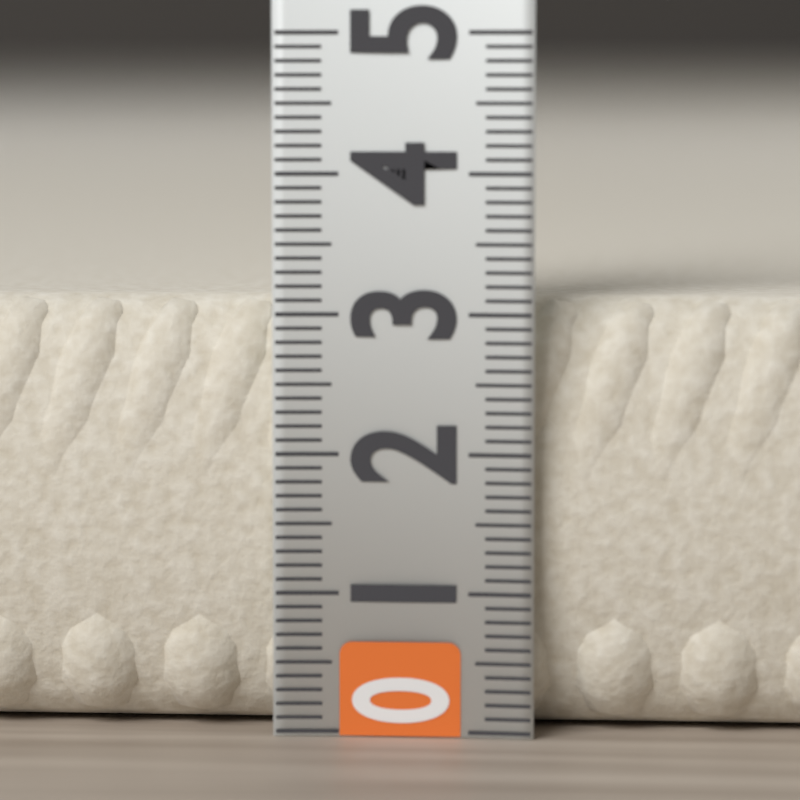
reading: 3.1 (no unit)
